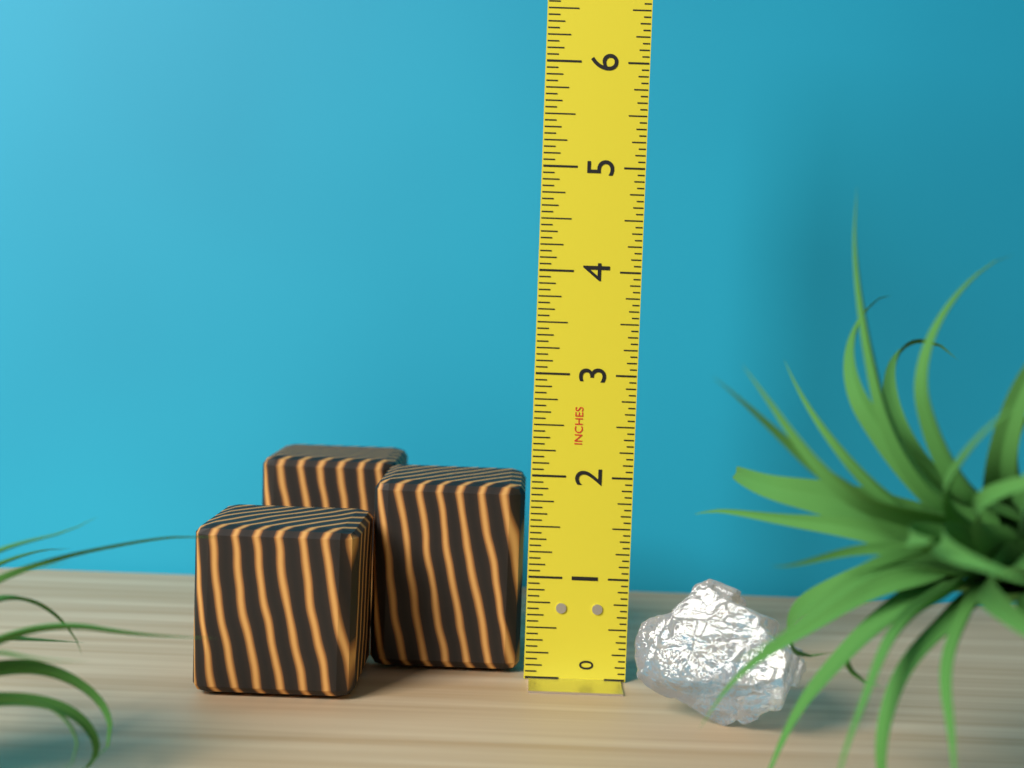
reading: 1.8750 in
